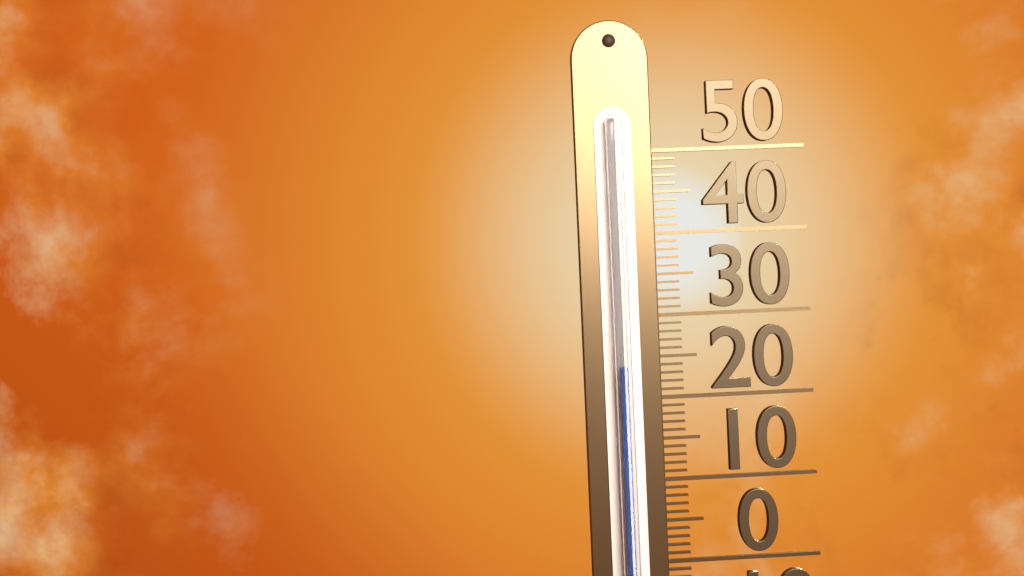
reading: 24 (no unit)
